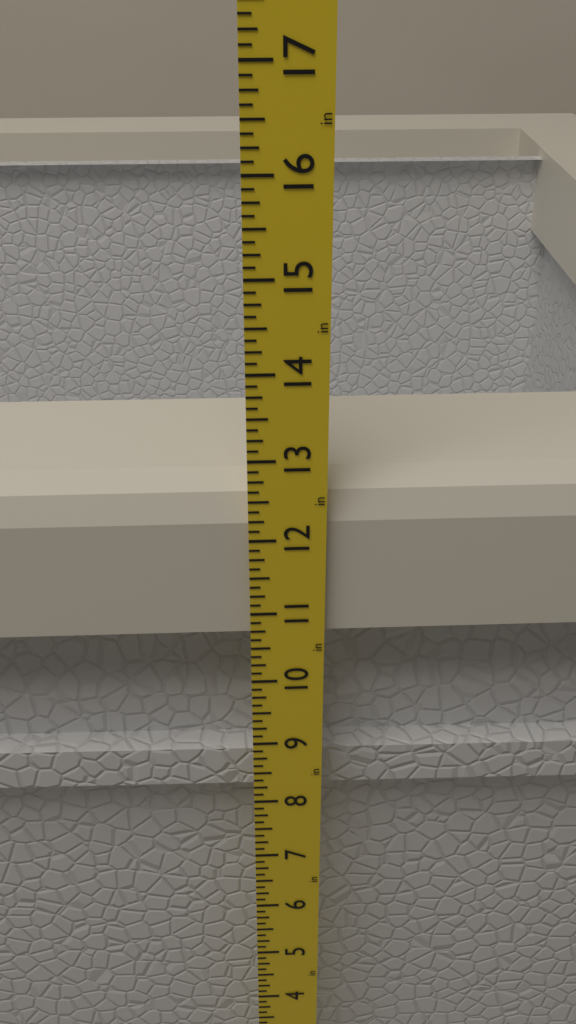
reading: 12.625 in
